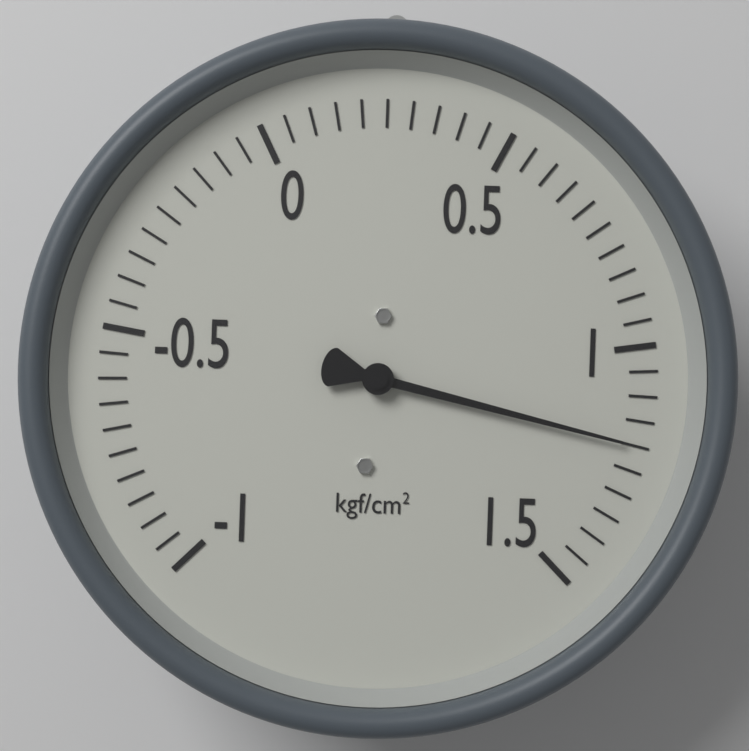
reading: 1.20 kgf/cm²
